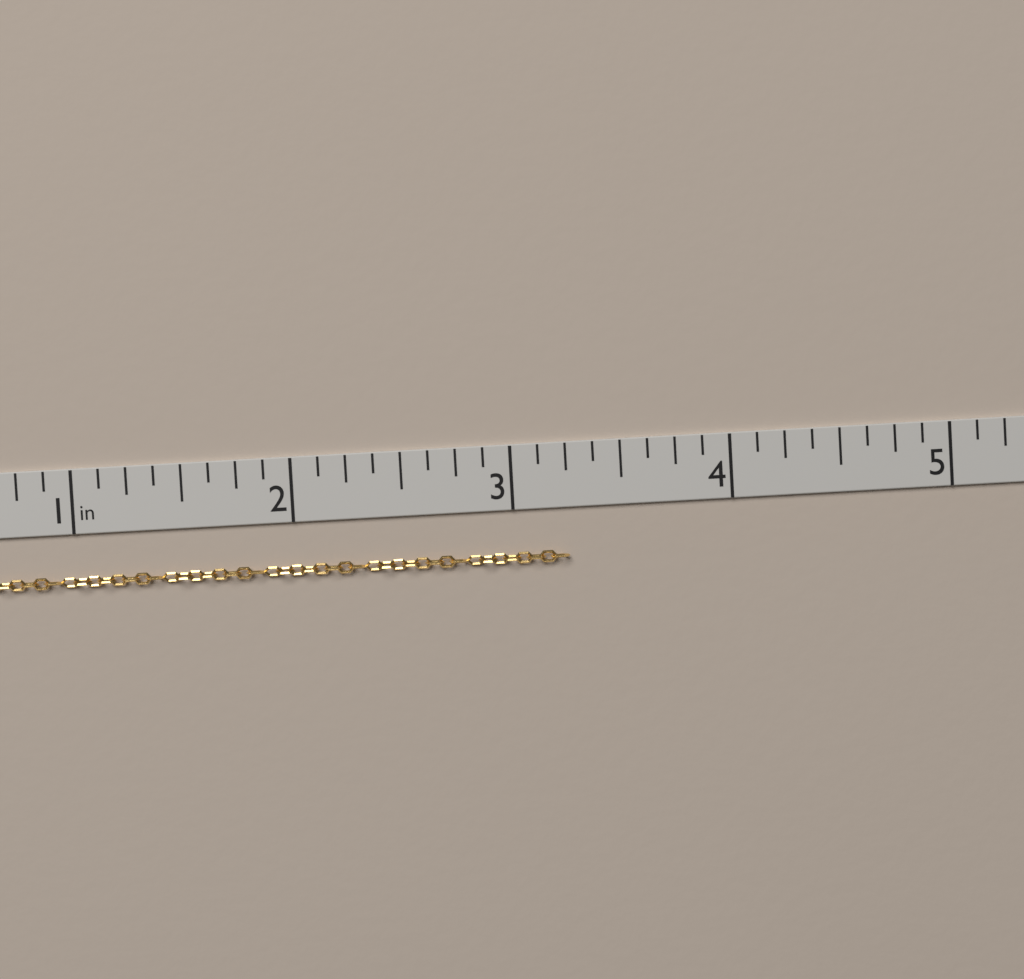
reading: 3.250 in
